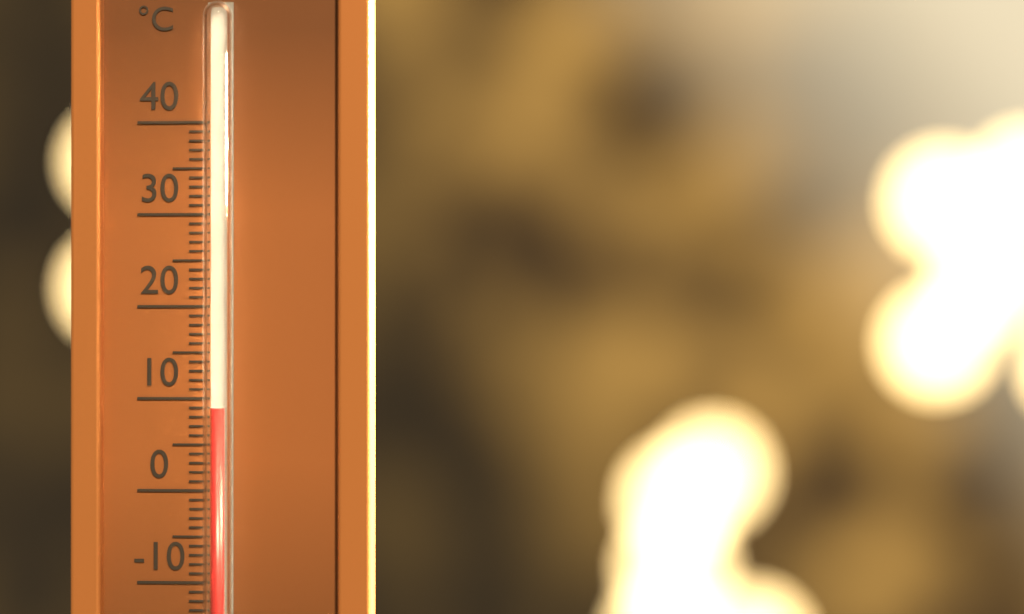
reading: 9 °C
